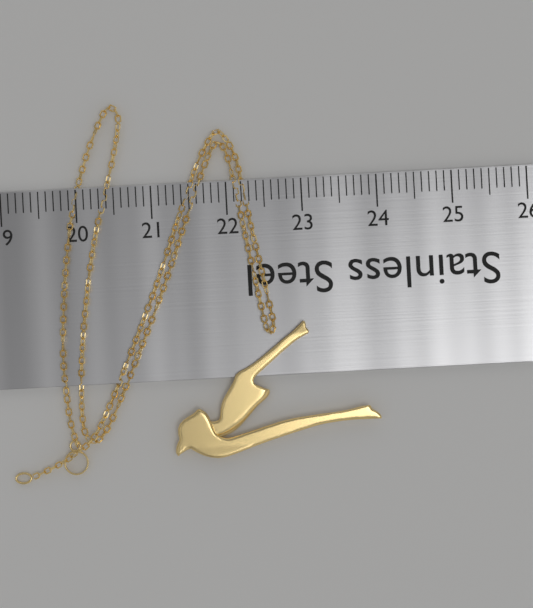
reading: 23.9 (no unit)
